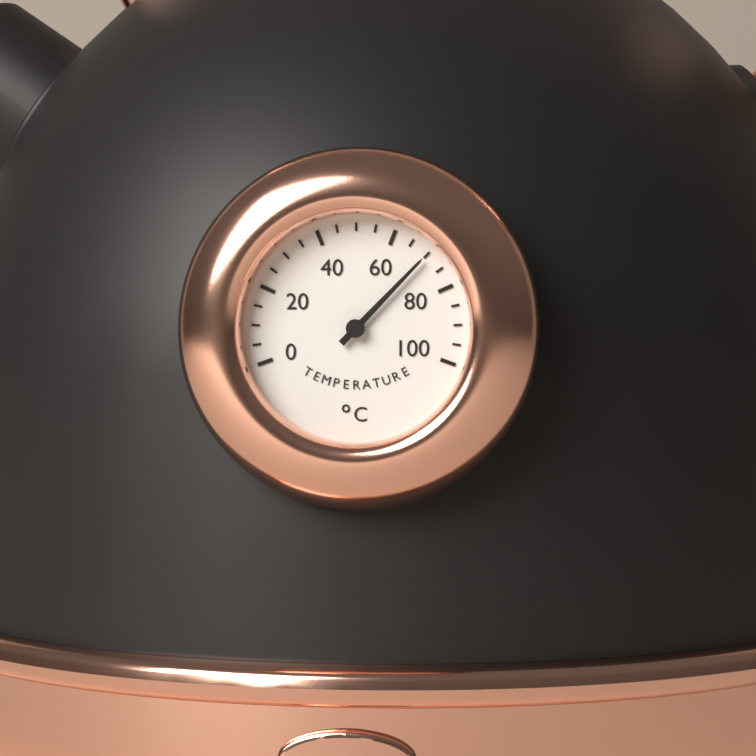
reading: 70 °C
